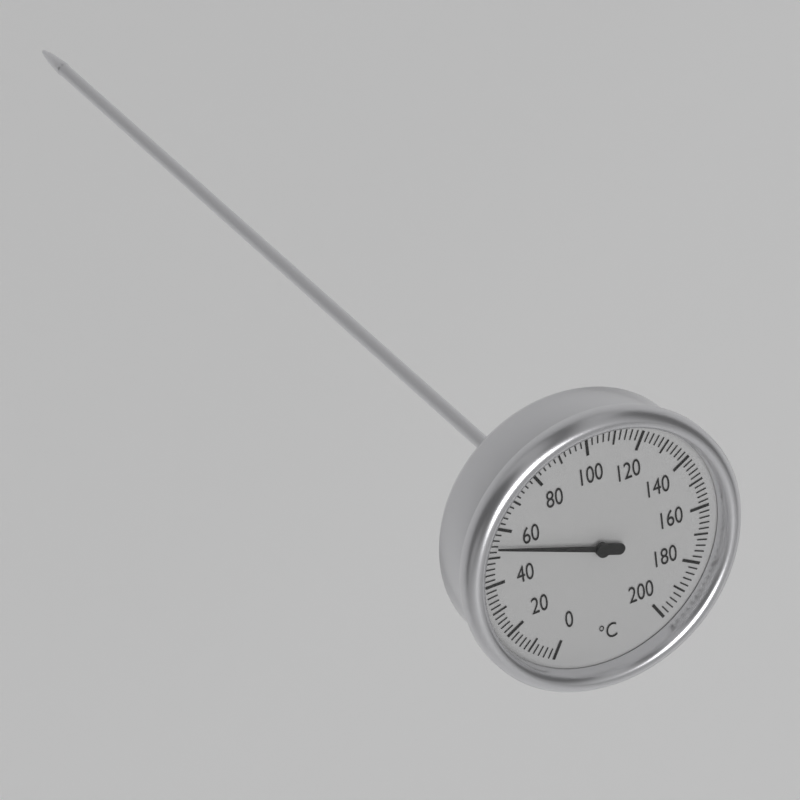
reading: 54 °C
